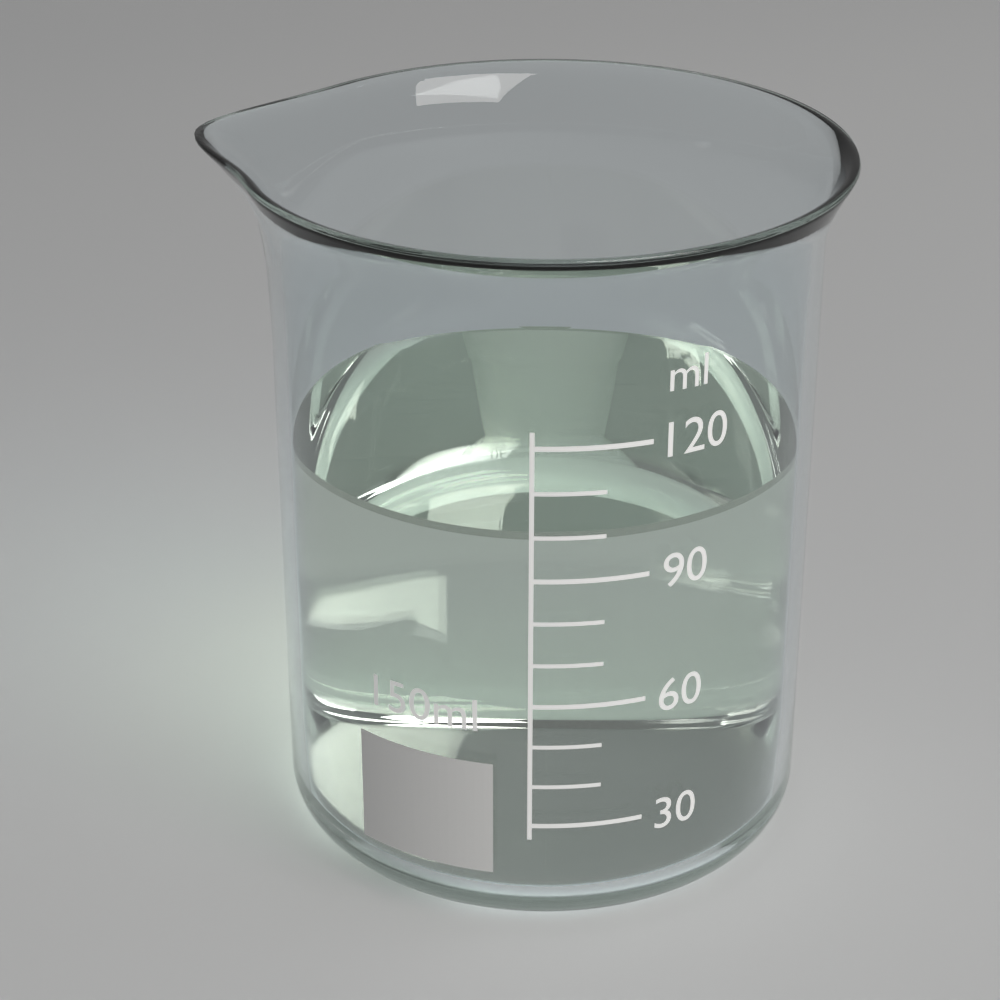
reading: 100 ml
